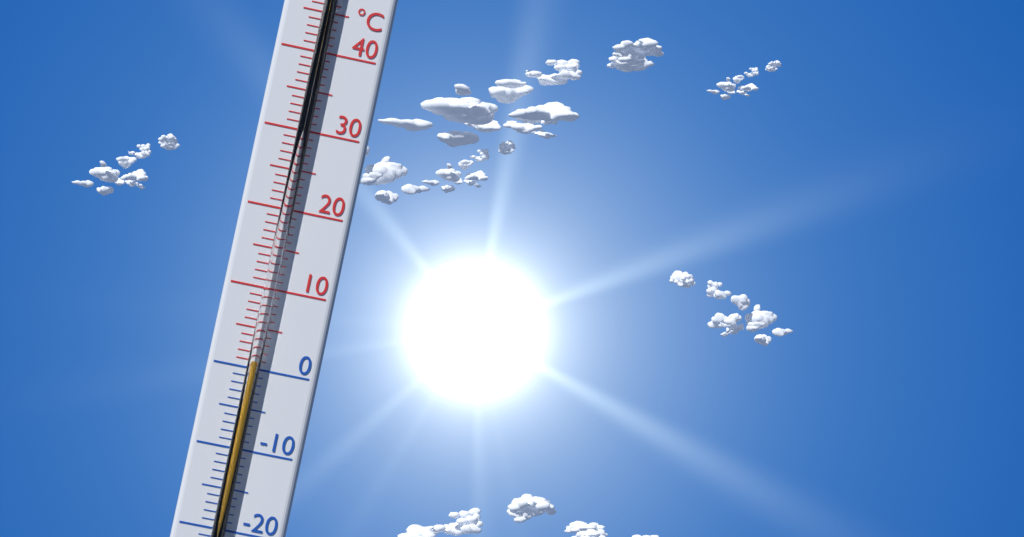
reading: 1 °C
